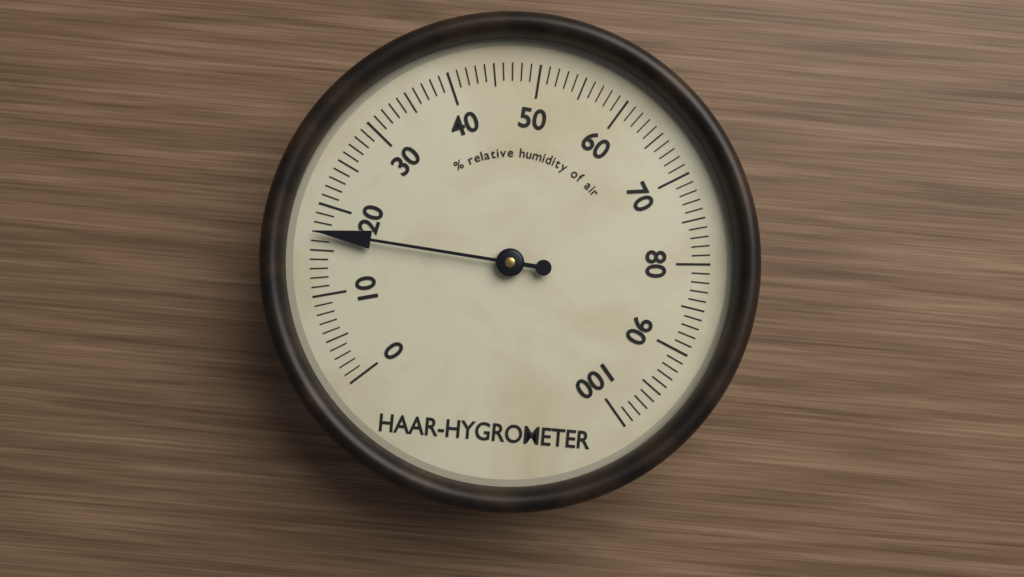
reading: 17 %
